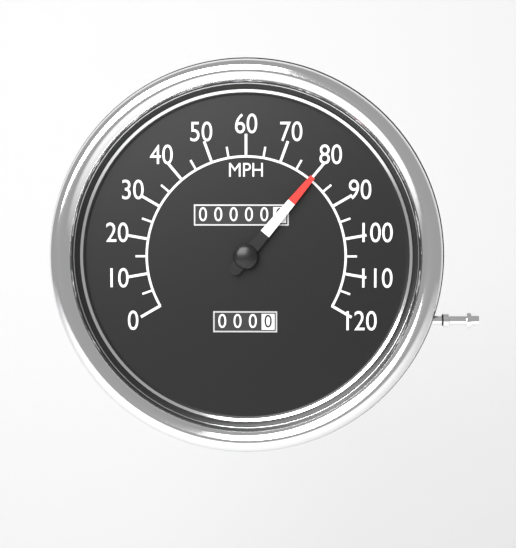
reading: 80 MPH
